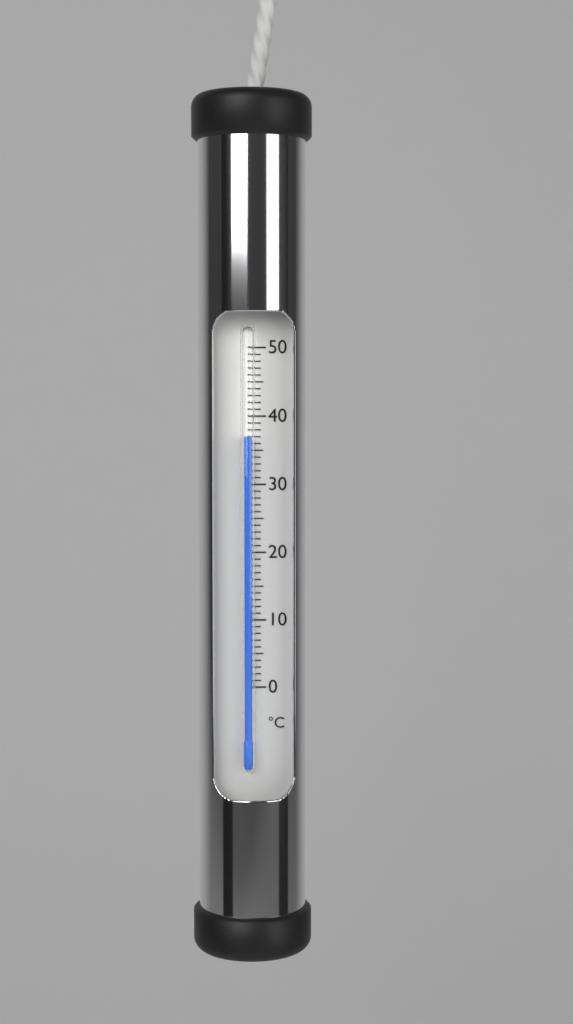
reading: 37 °C
